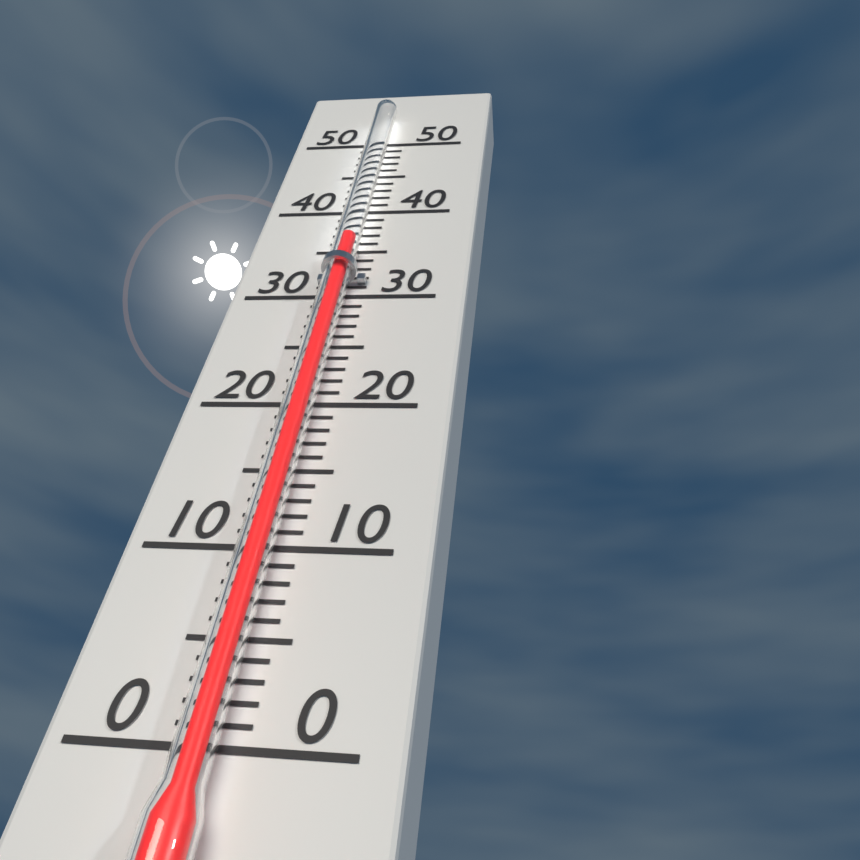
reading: 35 (no unit)
